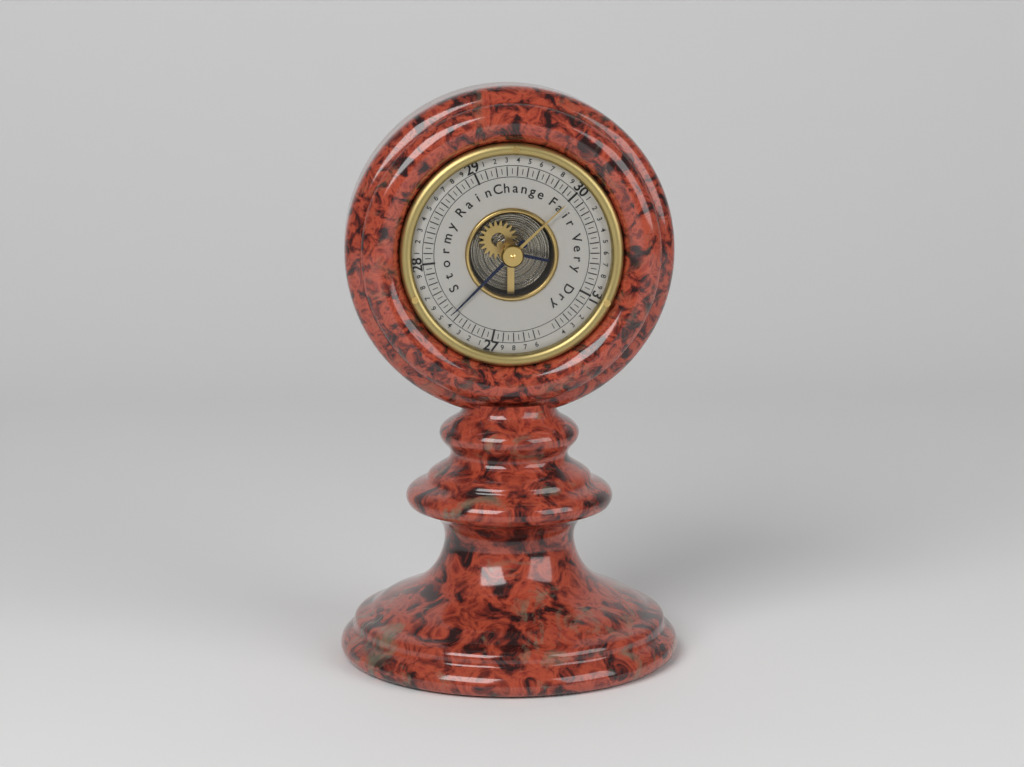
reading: 27.45 (no unit)
